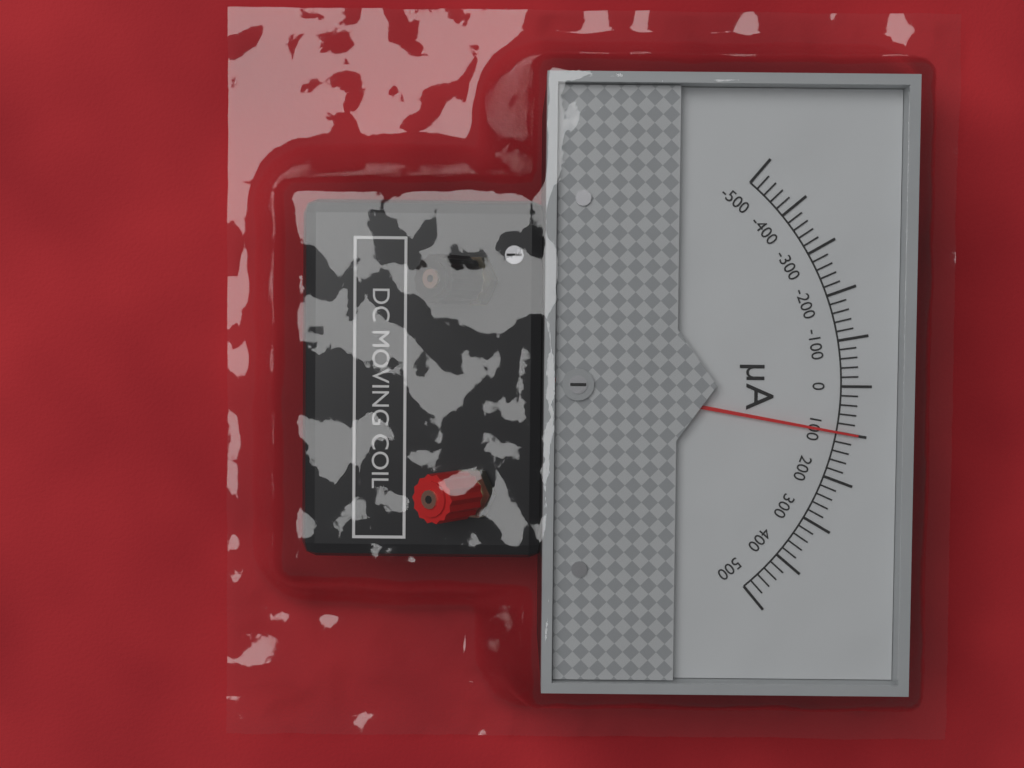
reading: 100 µA
